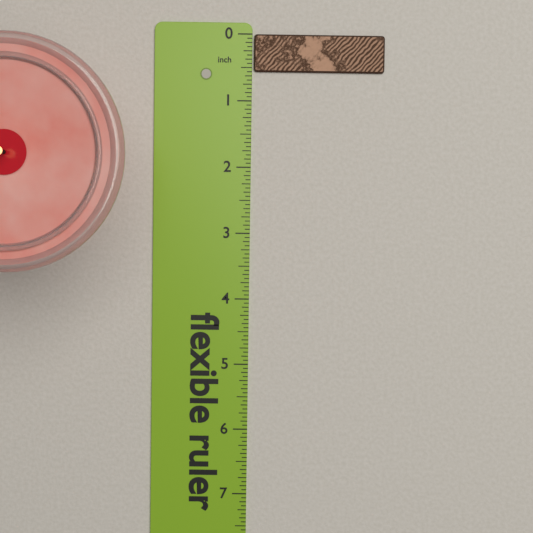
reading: 0.5625 in
